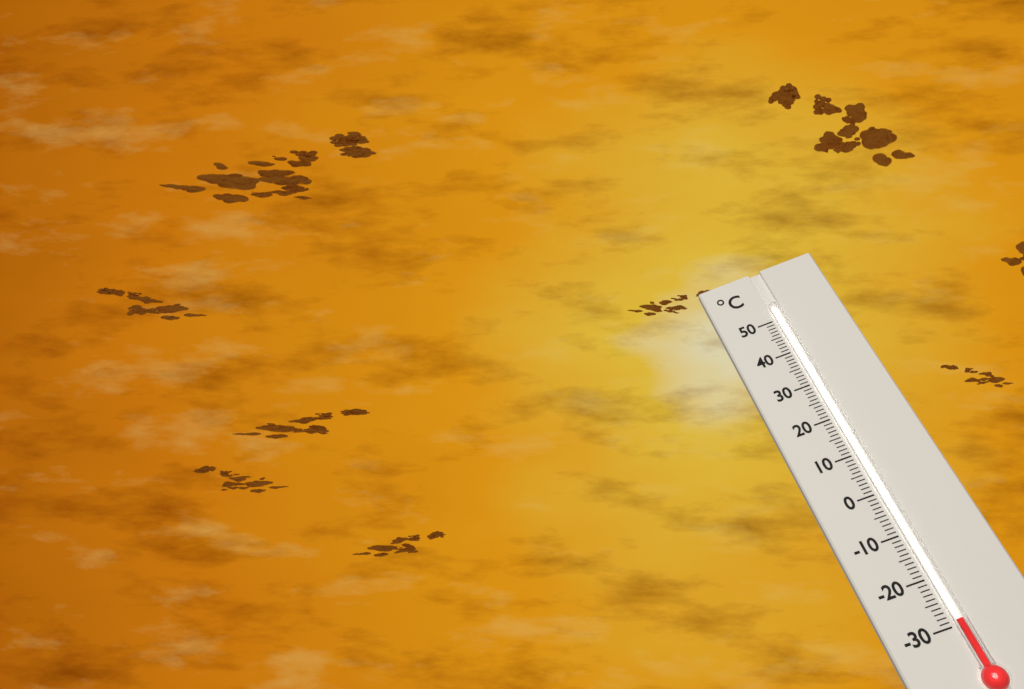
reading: -29 °C
